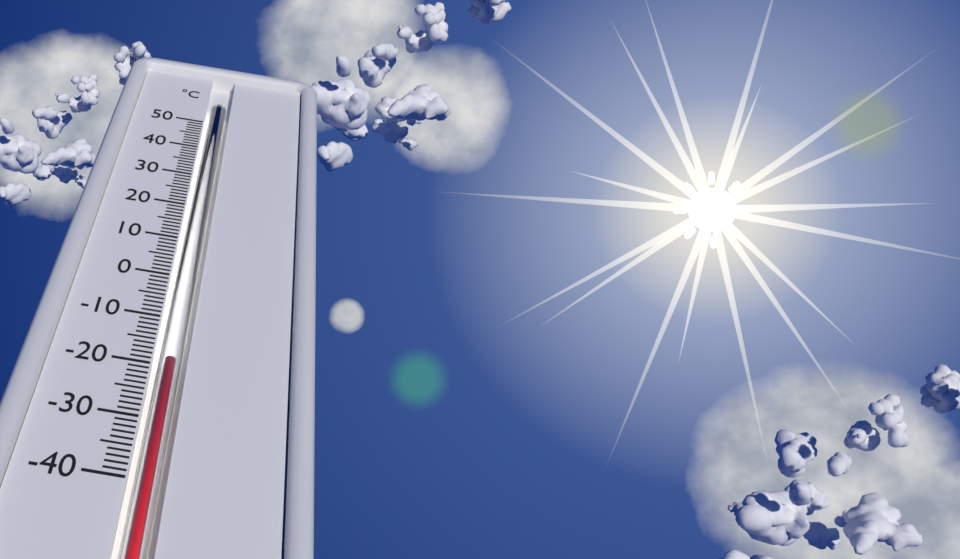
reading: -19 °C
